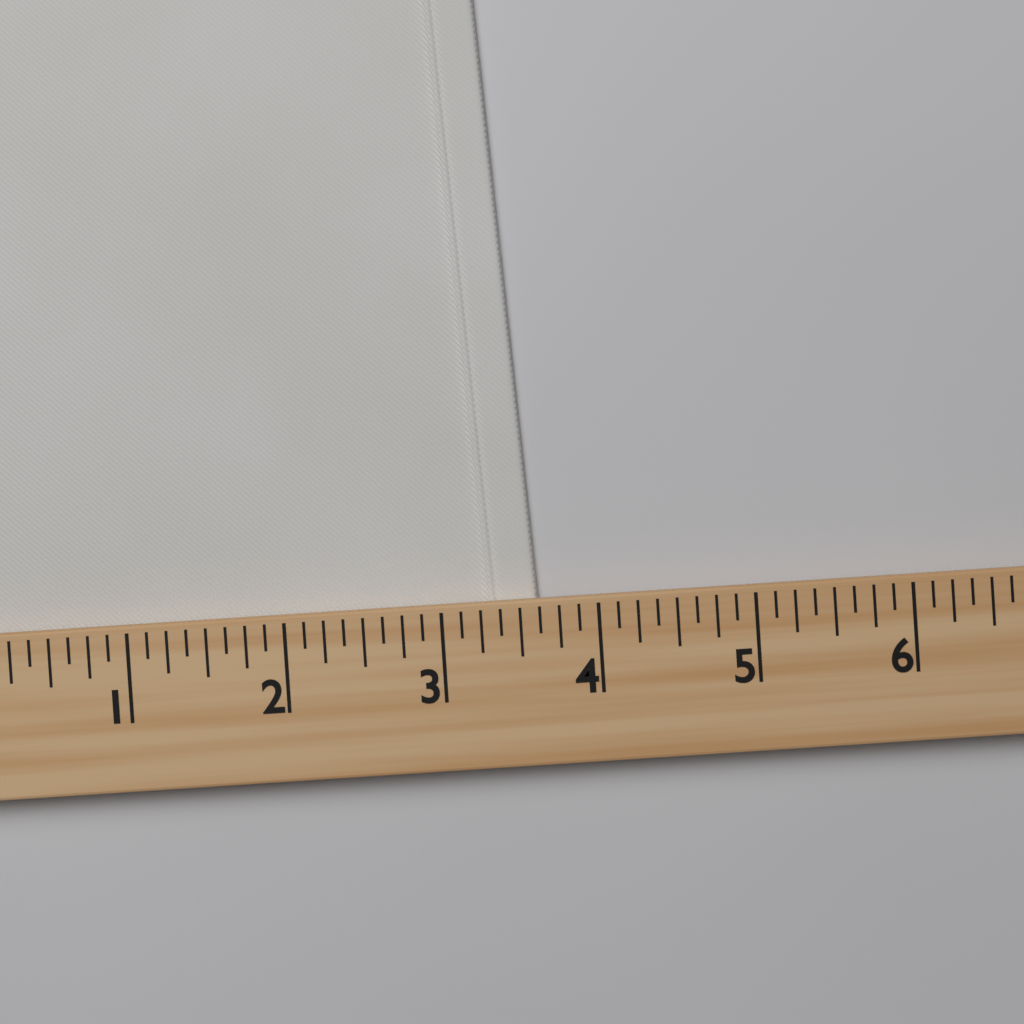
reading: 3.625 (no unit)
